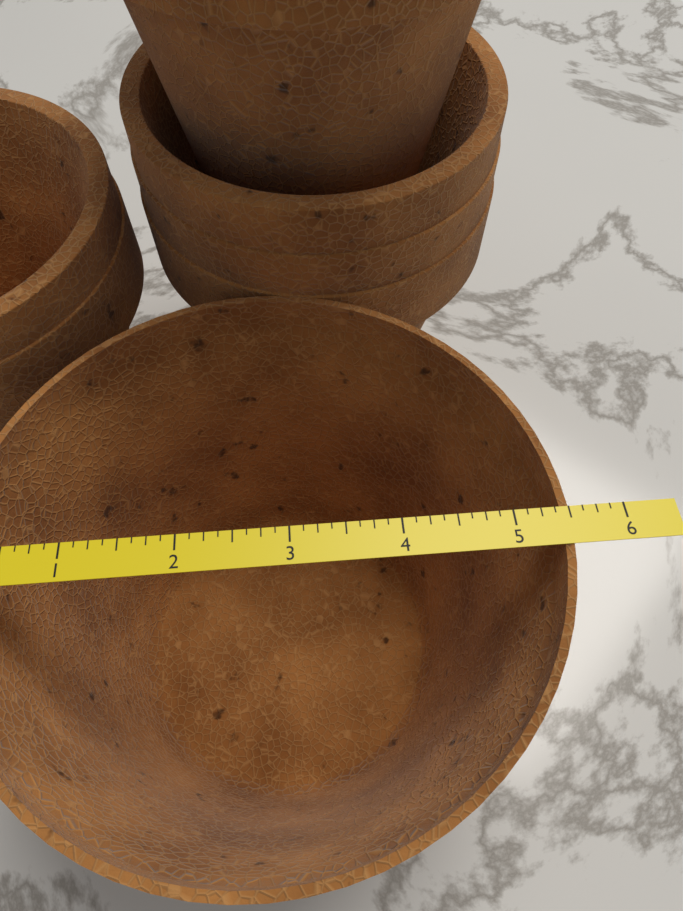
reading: 5.500 in
